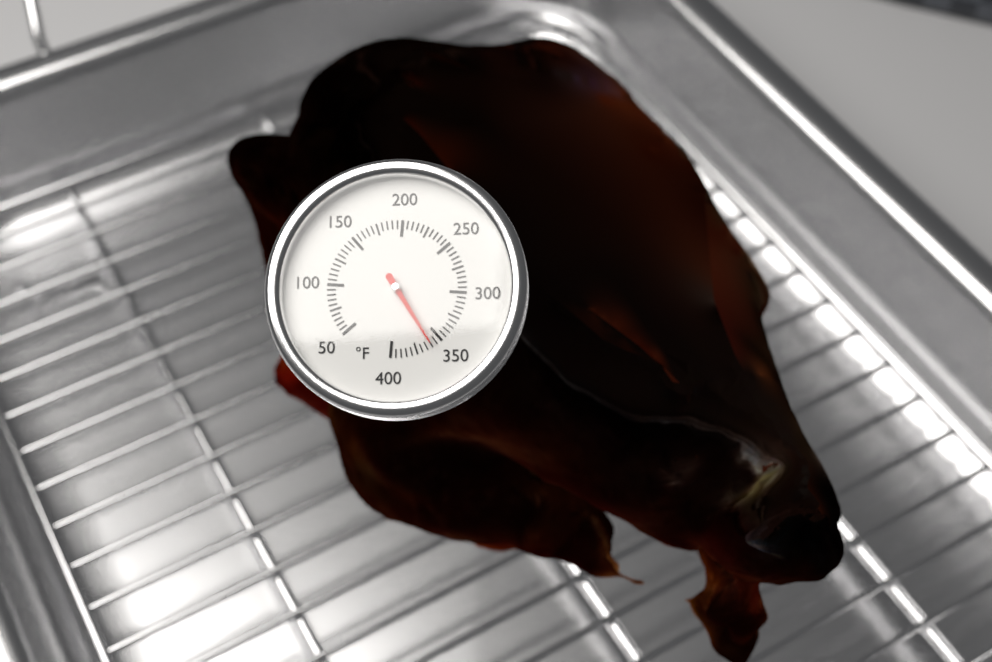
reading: 360 °F
